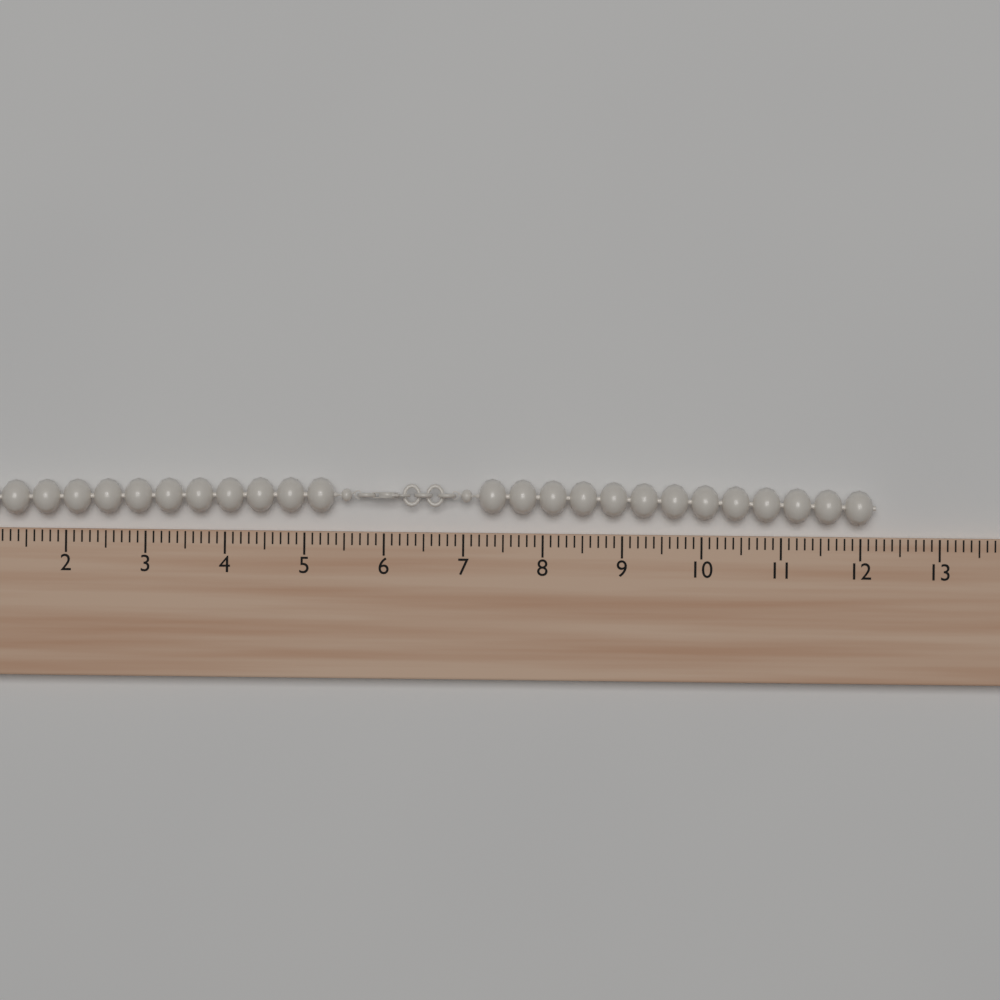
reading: 12.2 (no unit)
